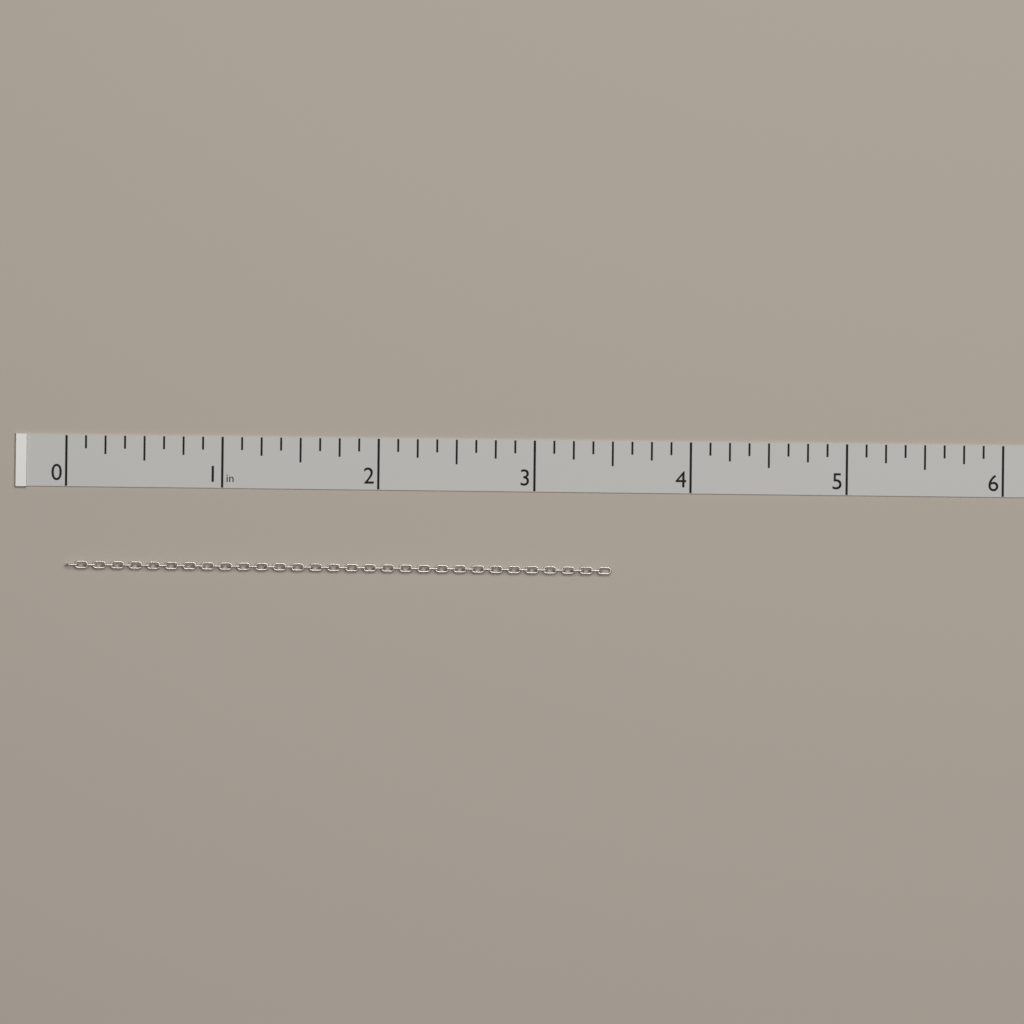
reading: 3.500 in
